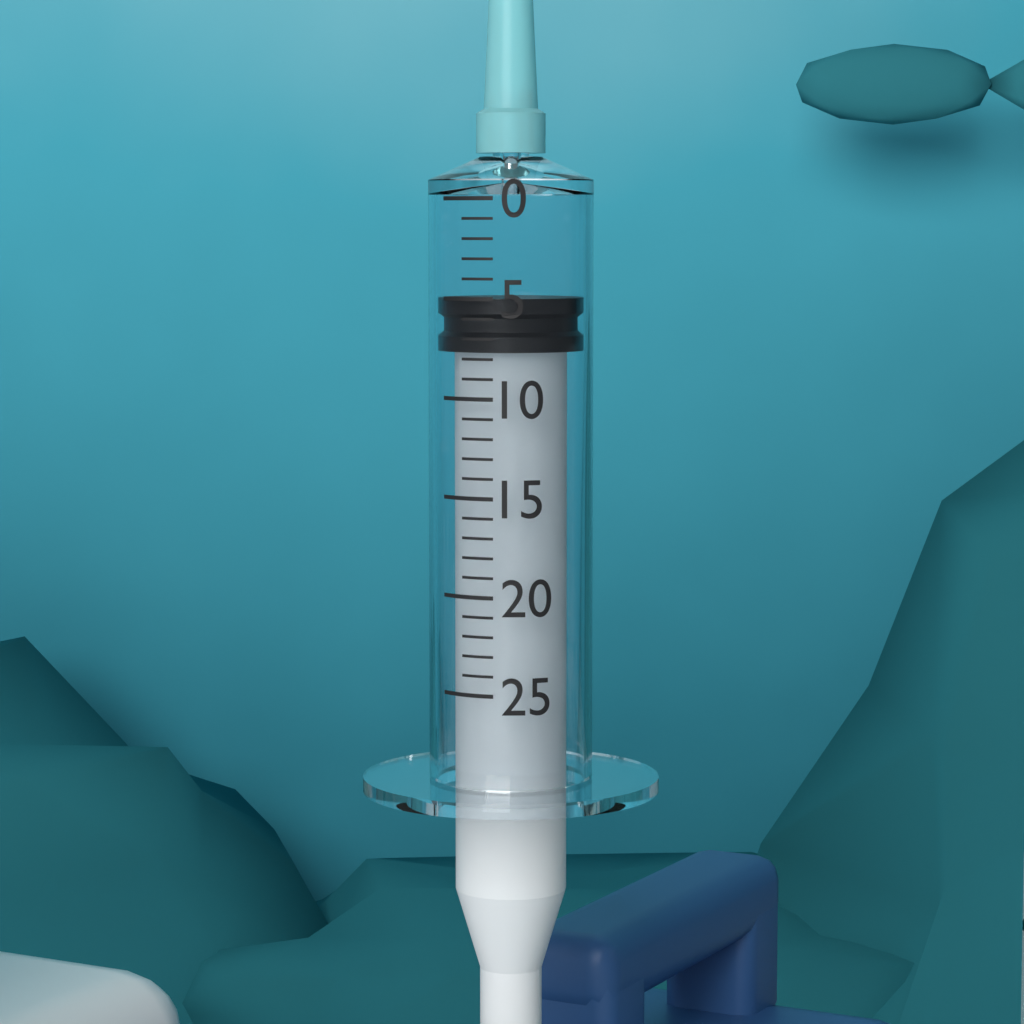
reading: 5 (no unit)
